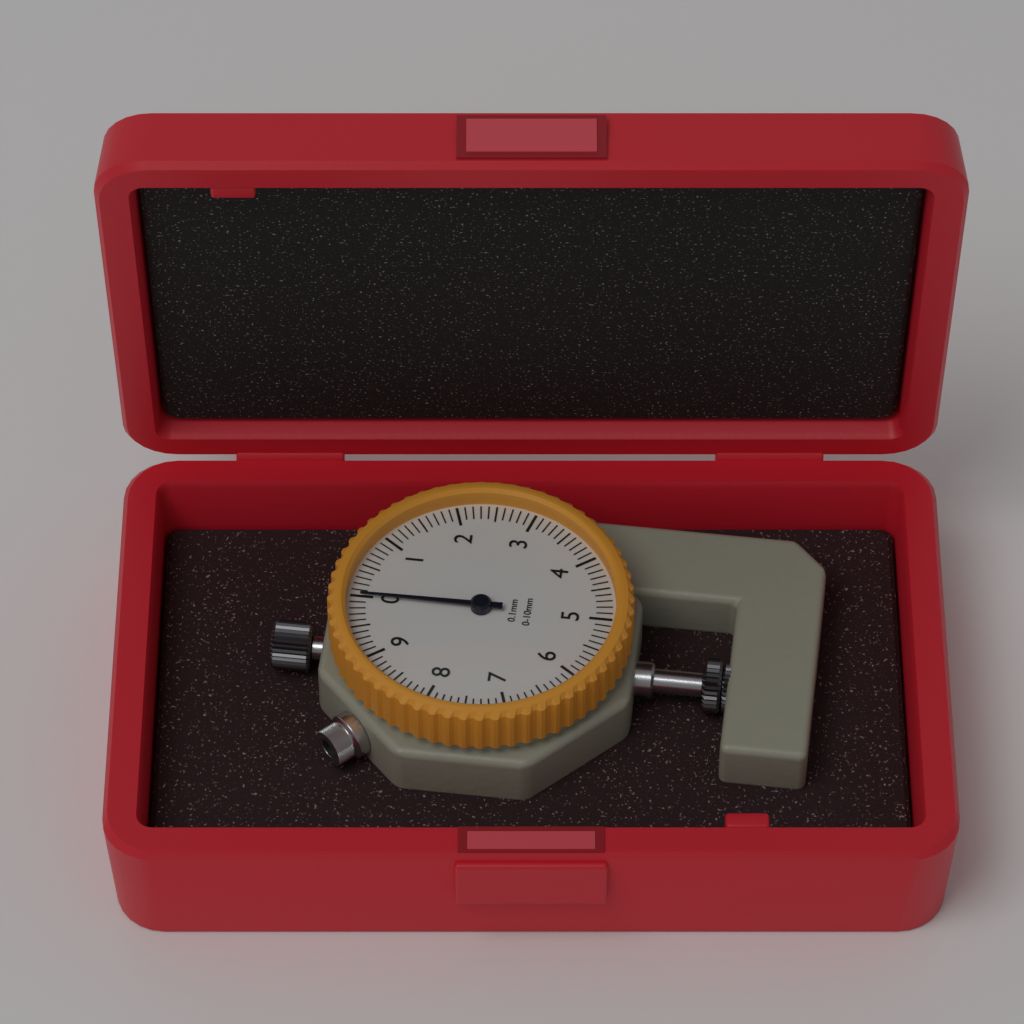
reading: 0.0 mm
